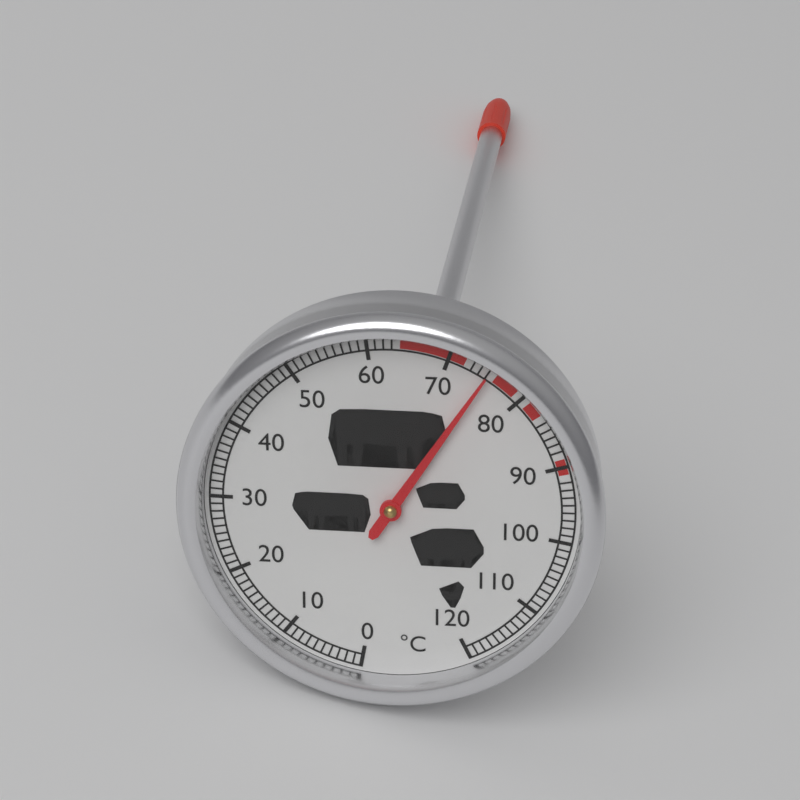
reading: 75 °C
